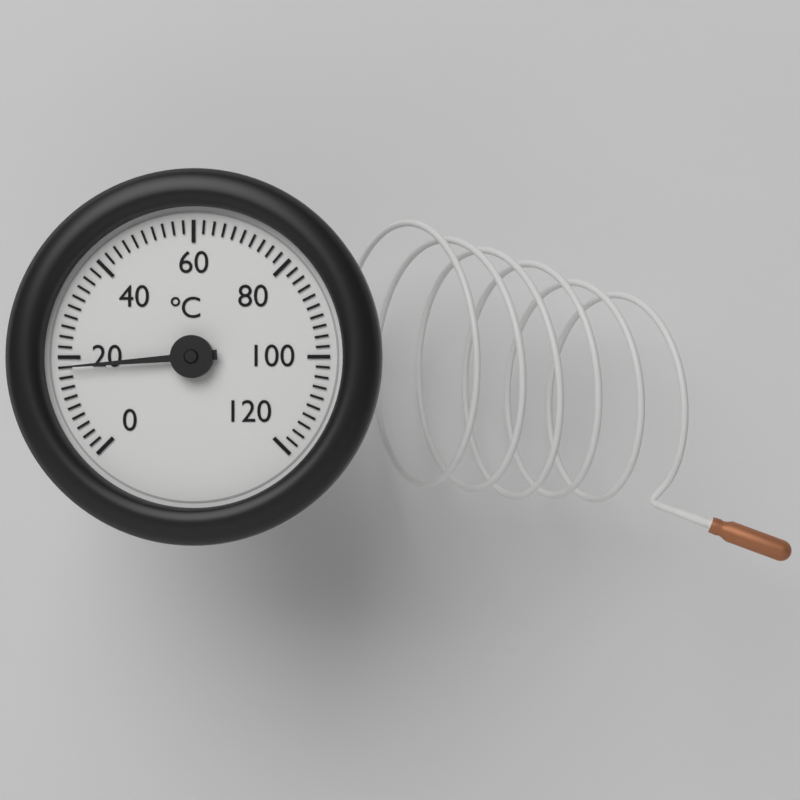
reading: 18 °C
